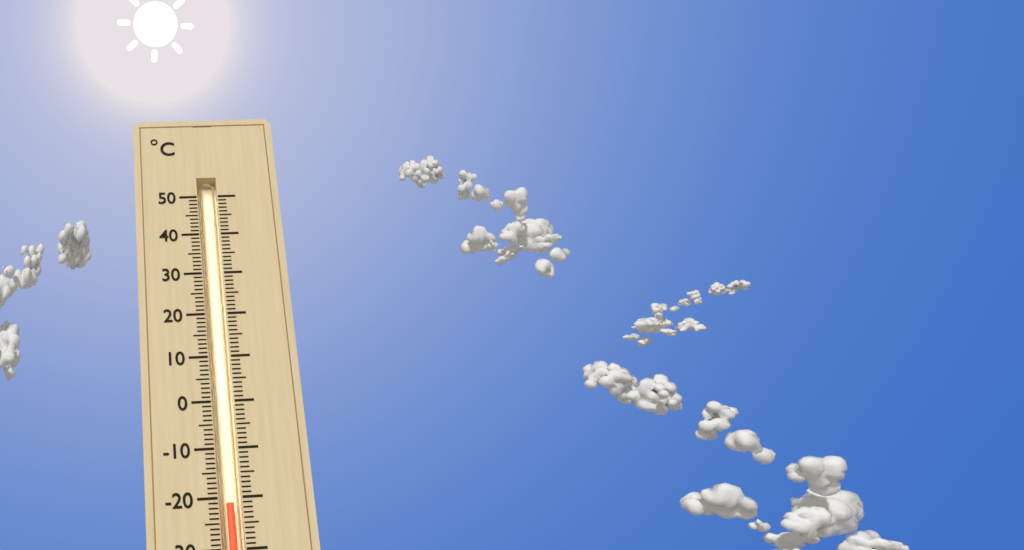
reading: -21 °C
